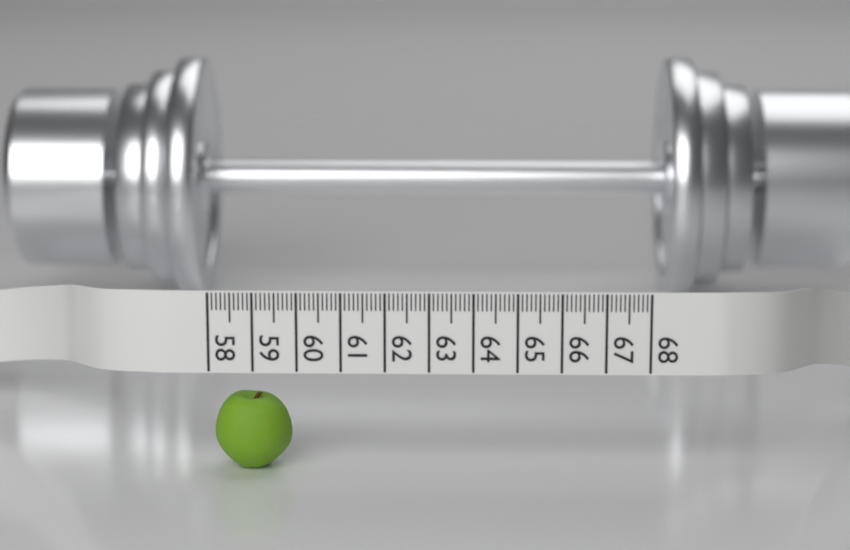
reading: 59.8 (no unit)
